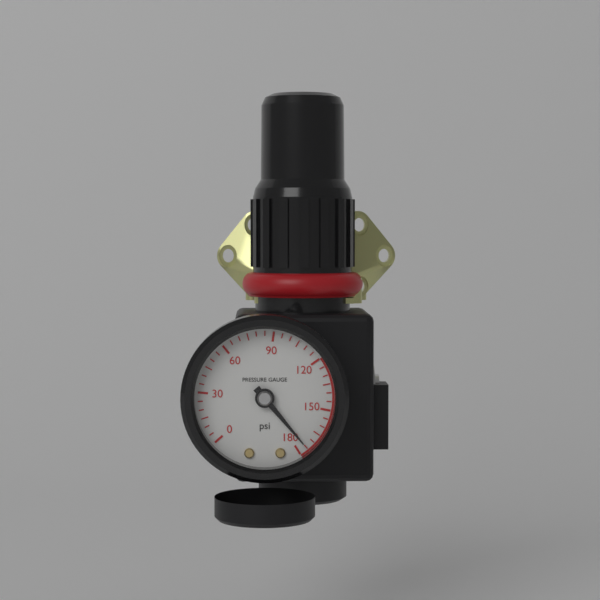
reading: 175 psi
